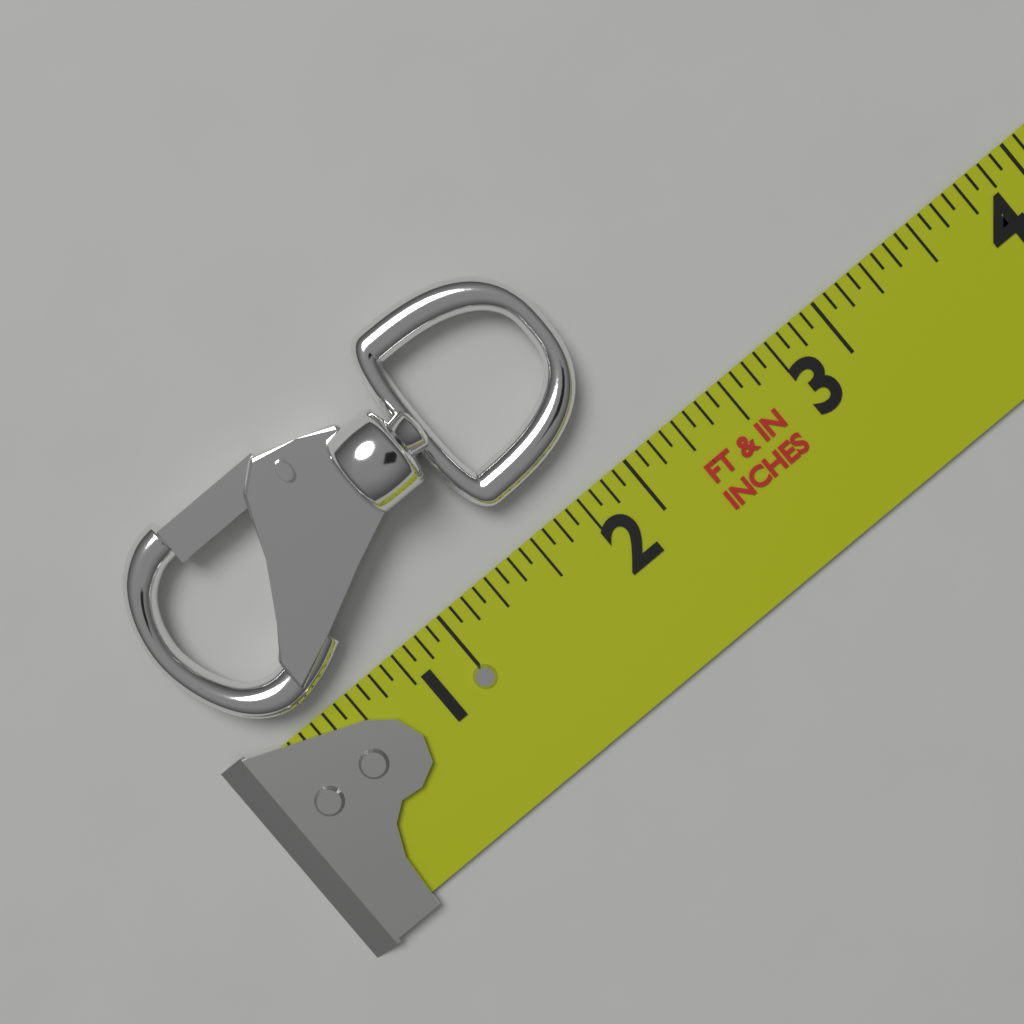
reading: 2.1250 in
